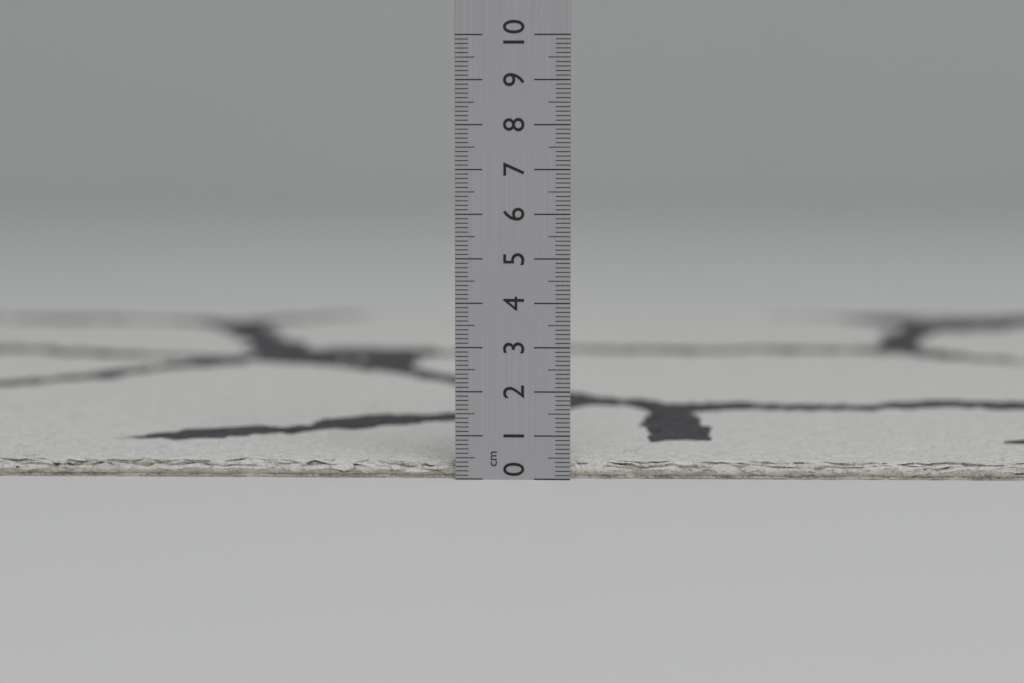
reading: 0.4 cm
